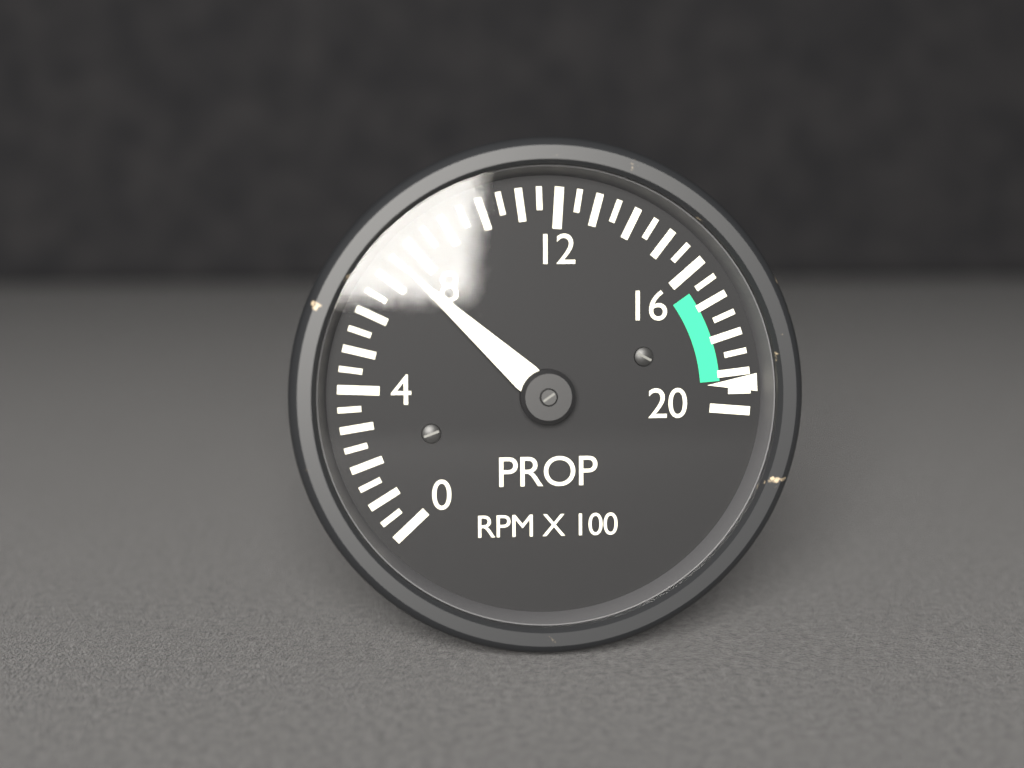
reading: 7.5 RPM X 100
